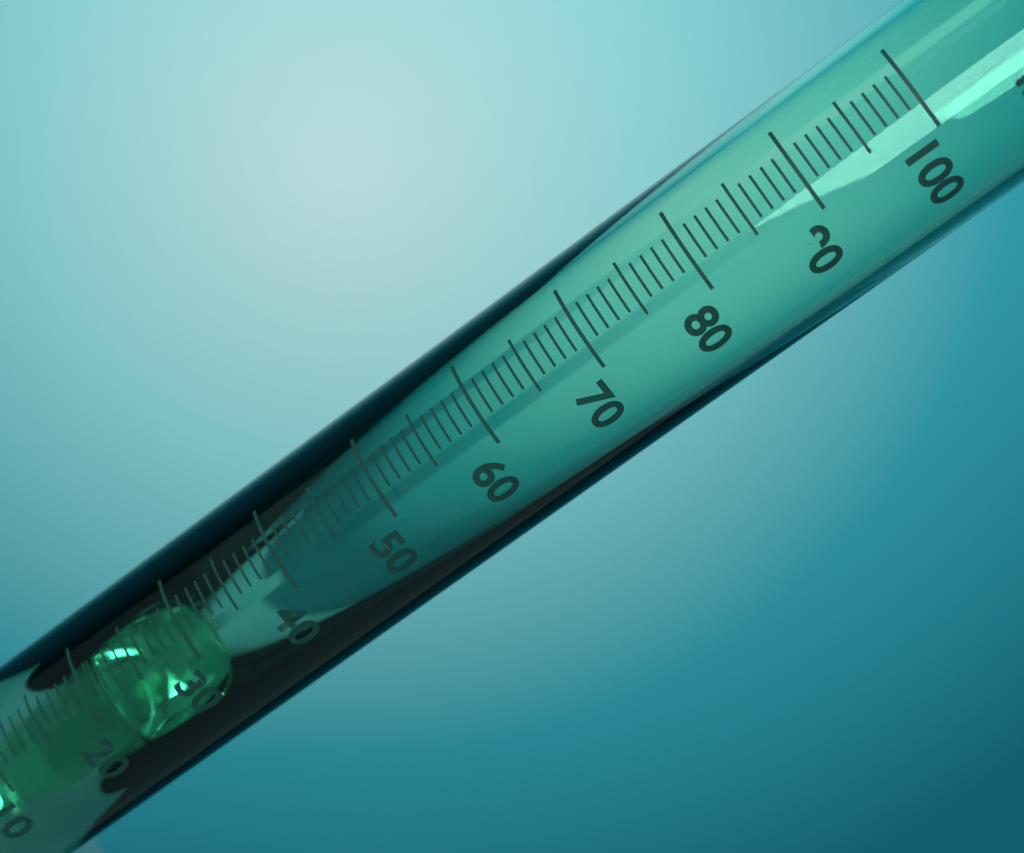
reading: 21 ml
